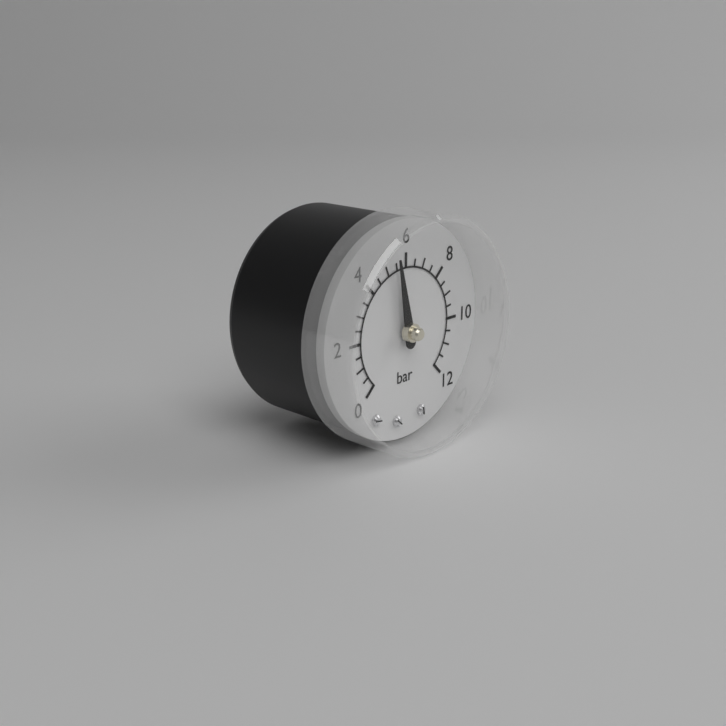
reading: 5.5 bar
